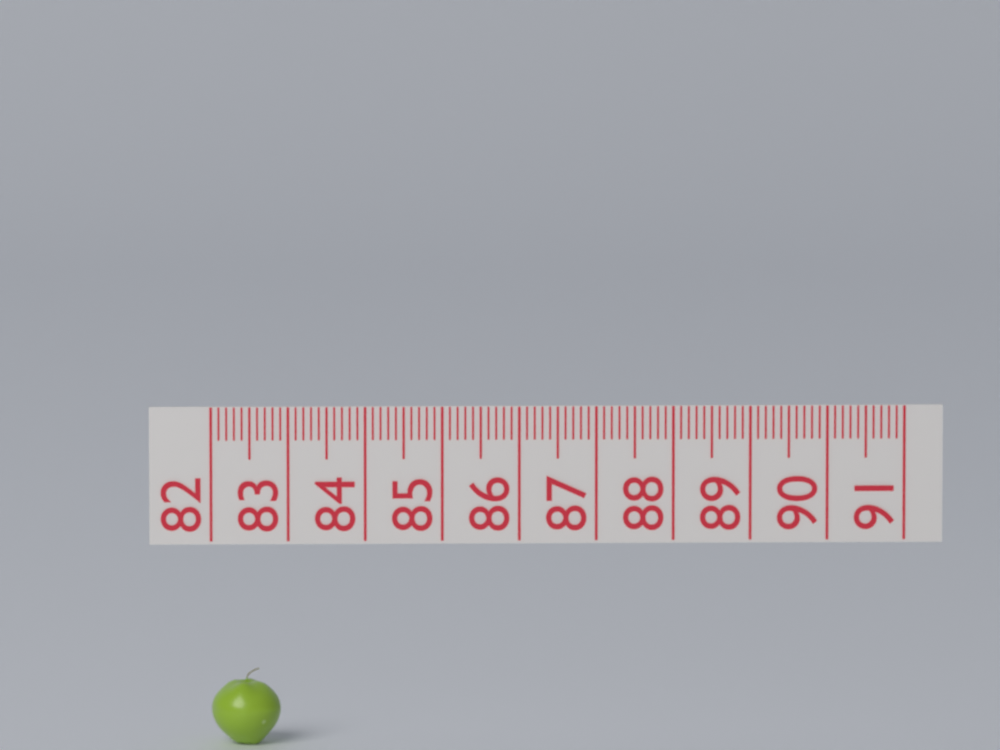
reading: 82.9 (no unit)
